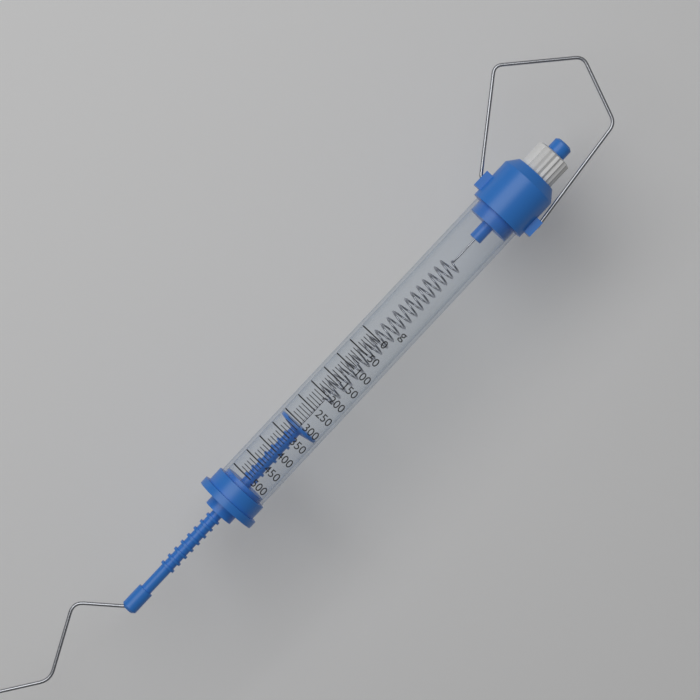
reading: 310 g
